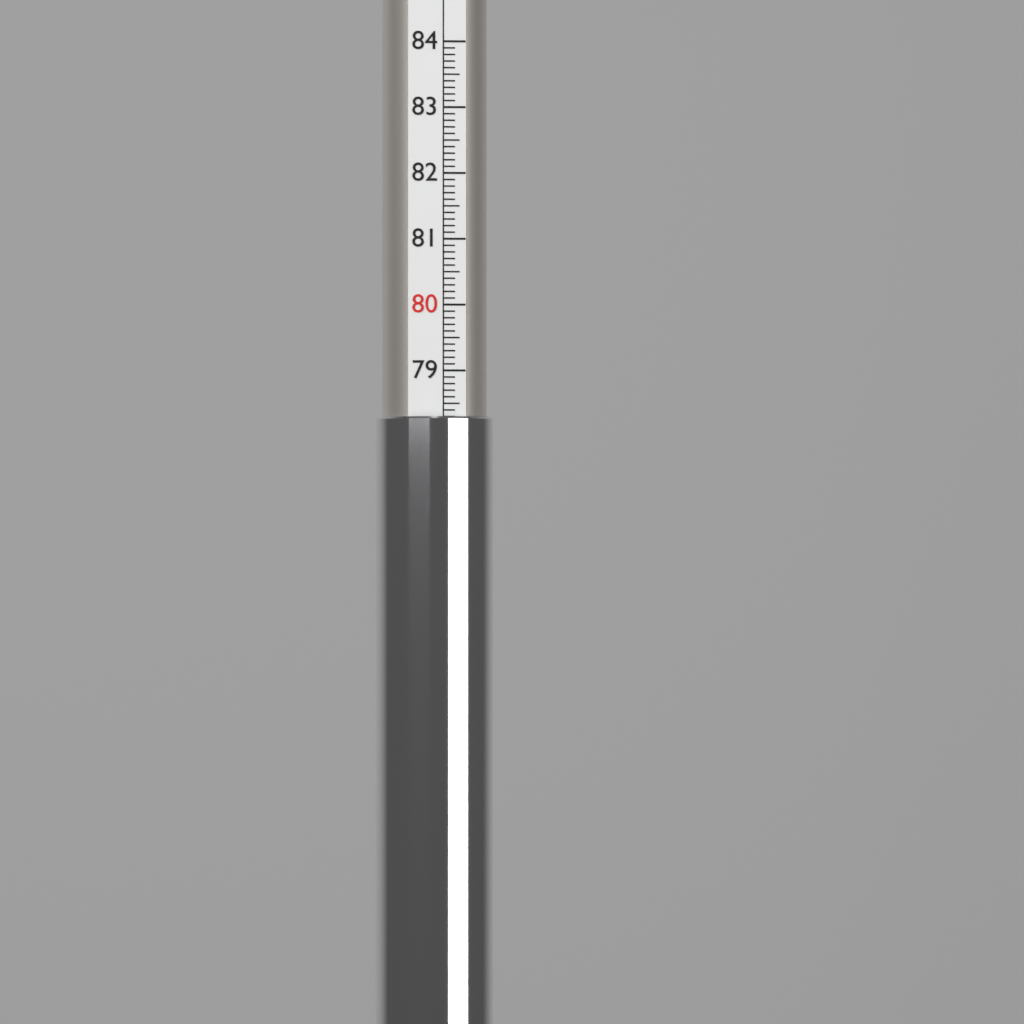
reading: 78.3 (no unit)
